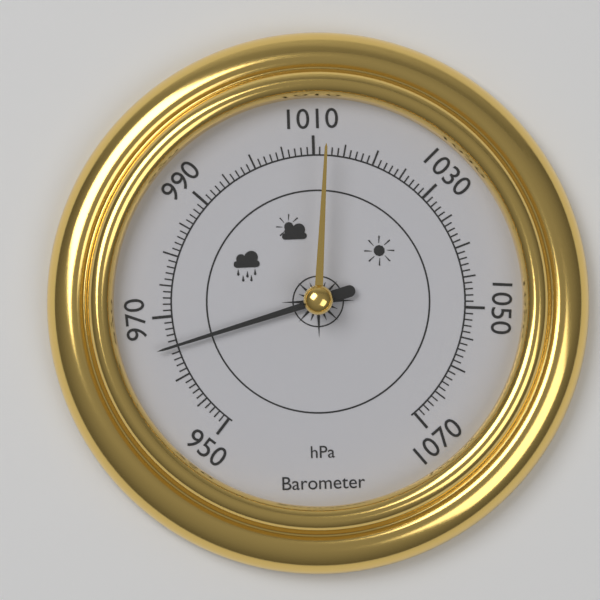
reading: 965 hPa
